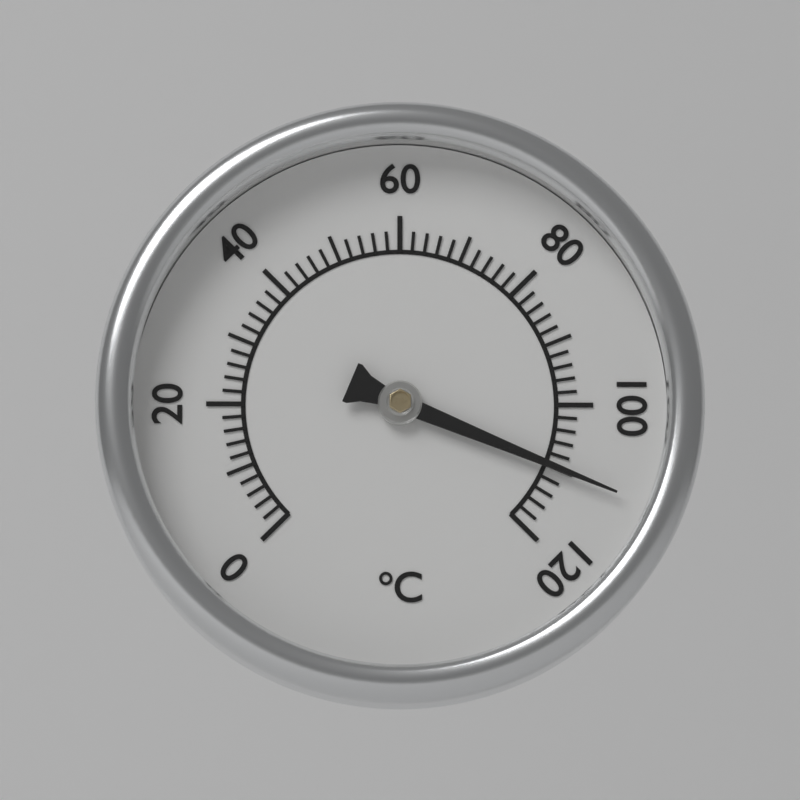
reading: 110 °C
